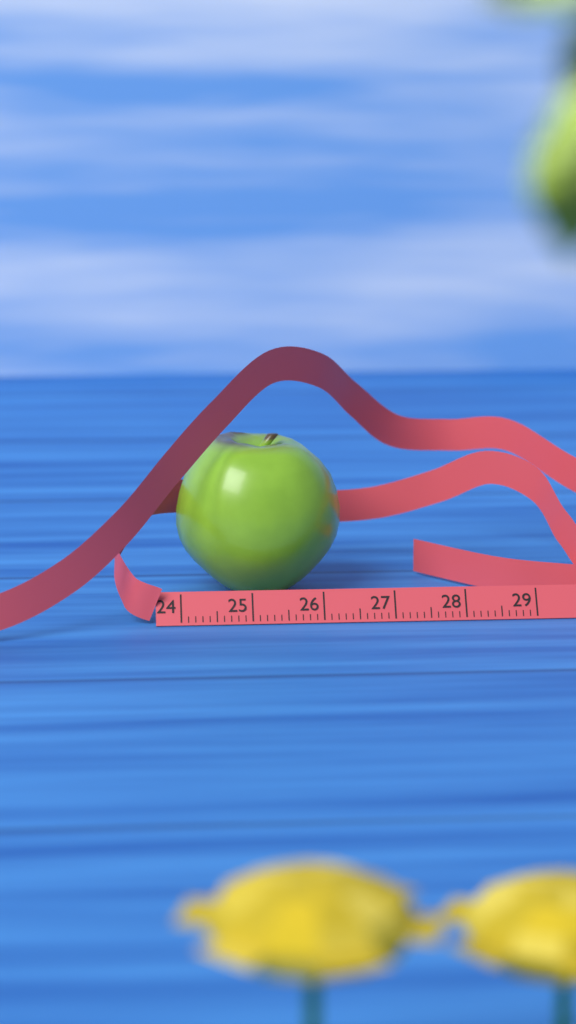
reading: 26.4 cm
